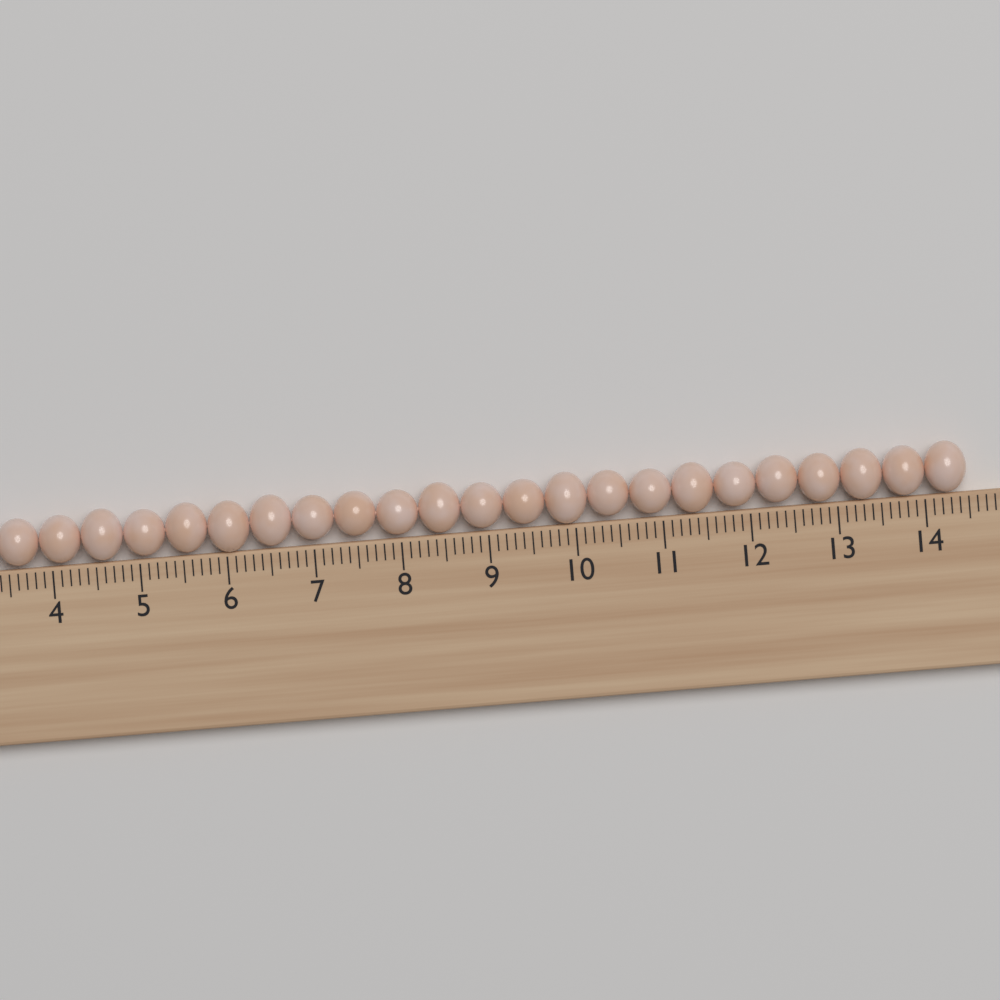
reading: 14.5 cm
